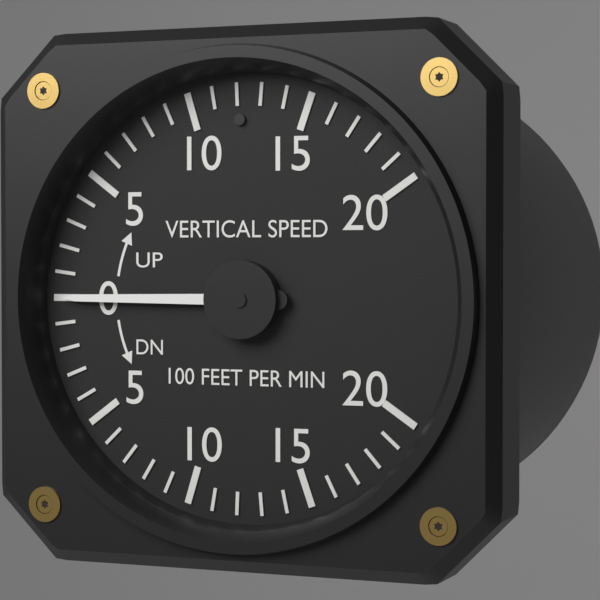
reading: 0 ft/min
